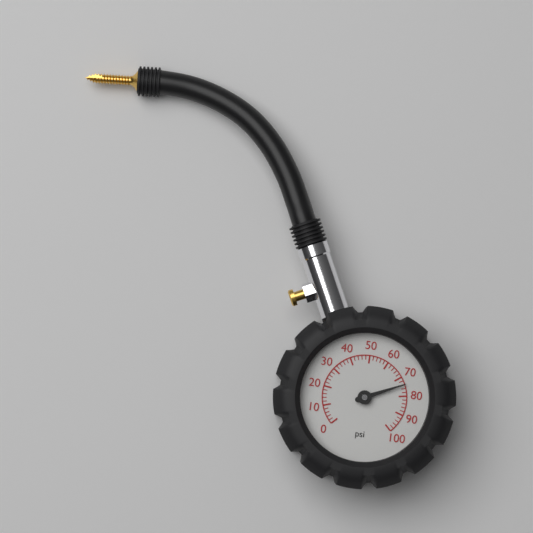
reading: 74 psi
